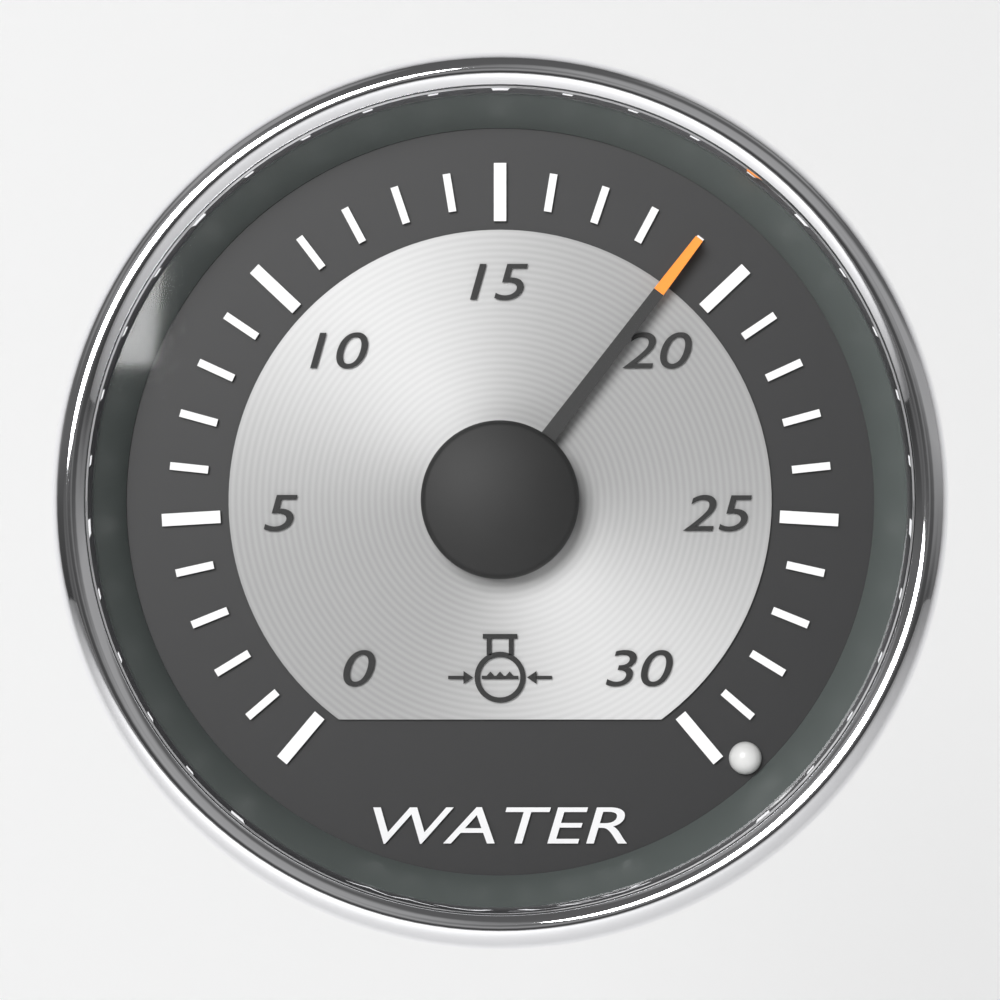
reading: 19 (no unit)
